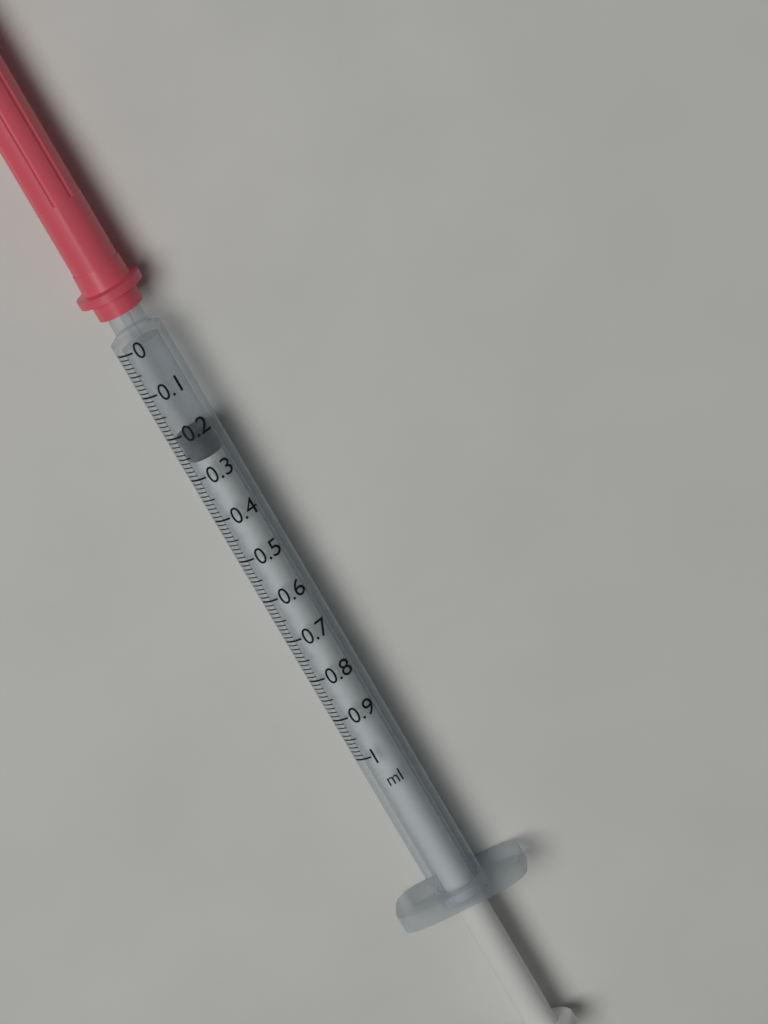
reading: 0.21 ml
